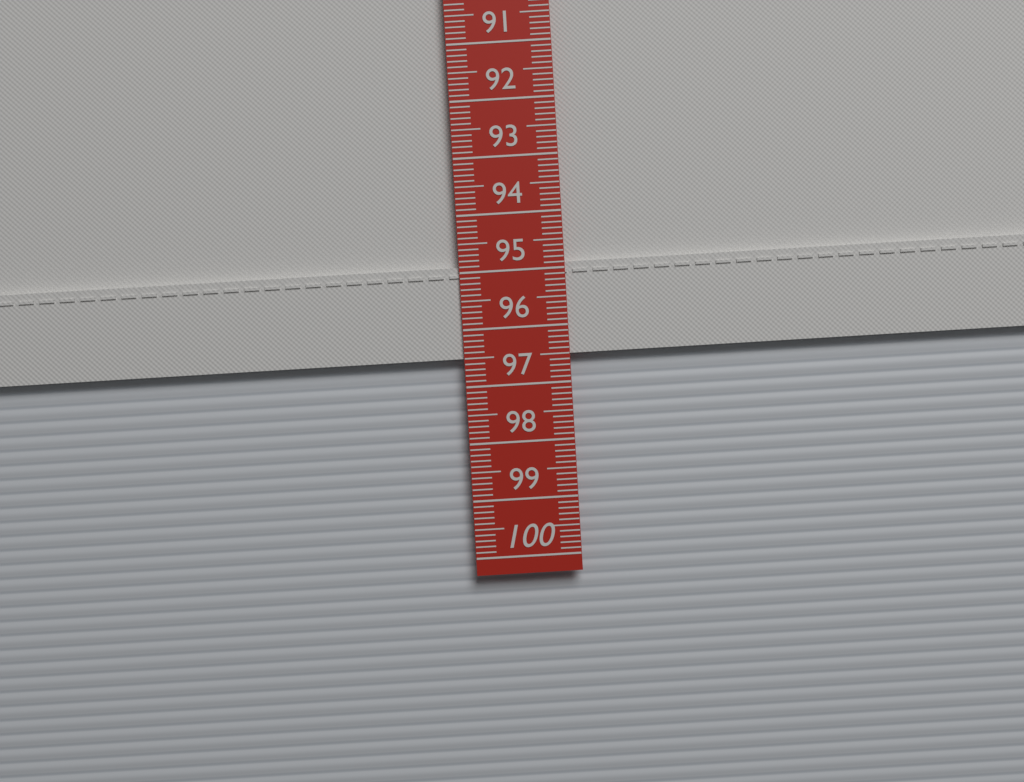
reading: 96.5 cm
